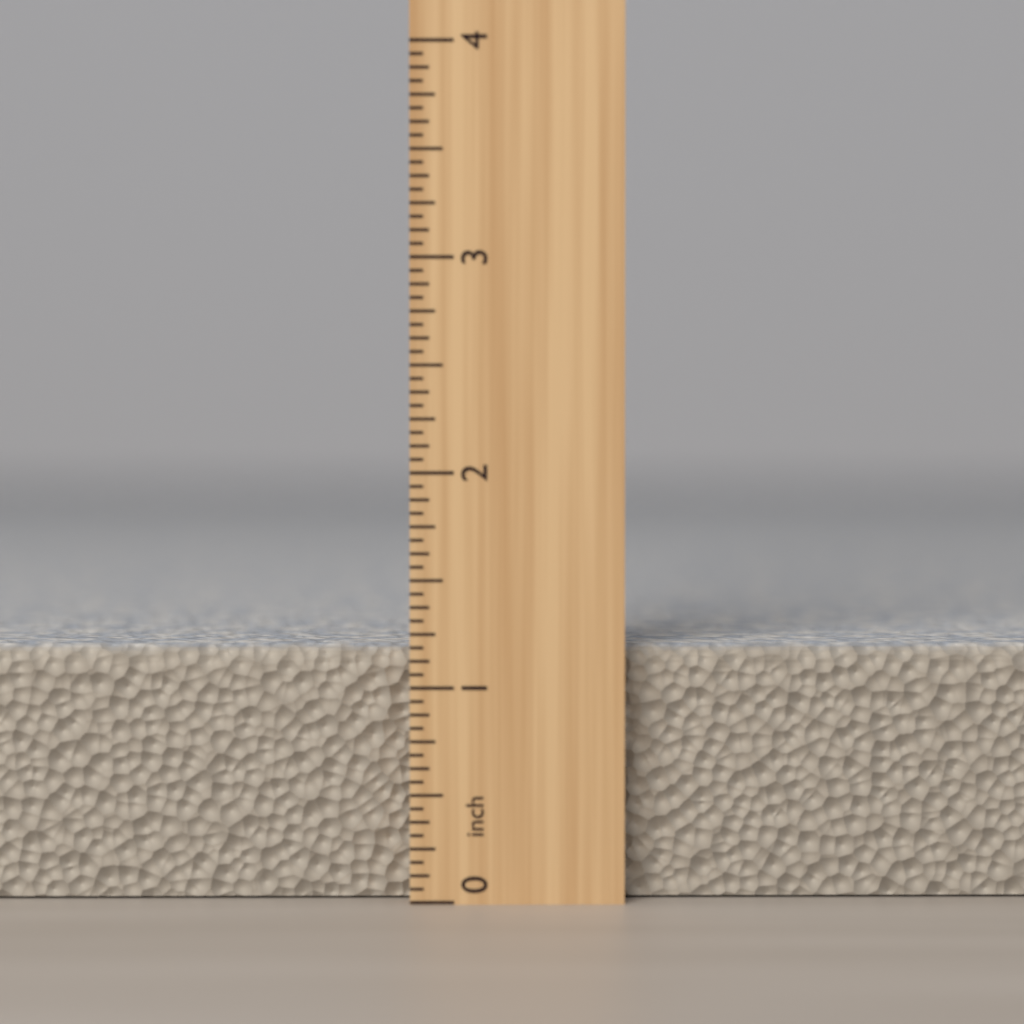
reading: 1.1875 inch
